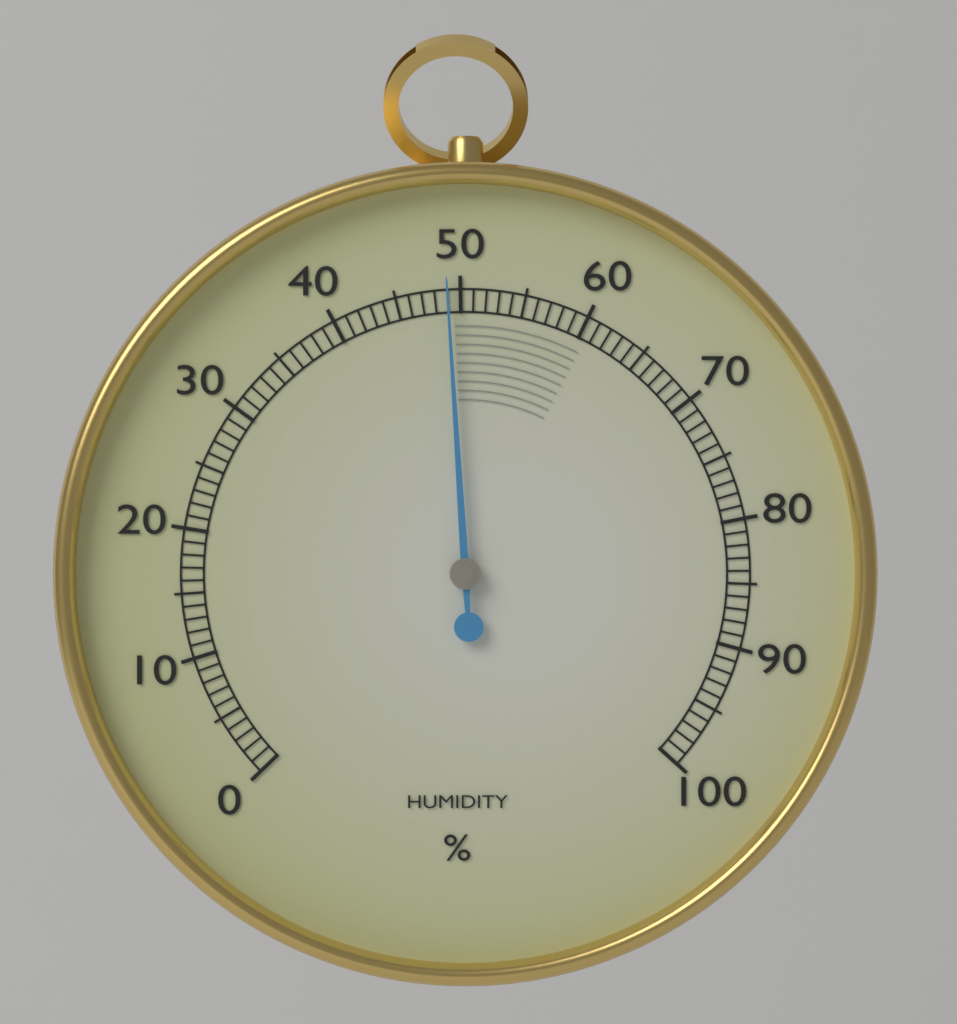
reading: 49 %
